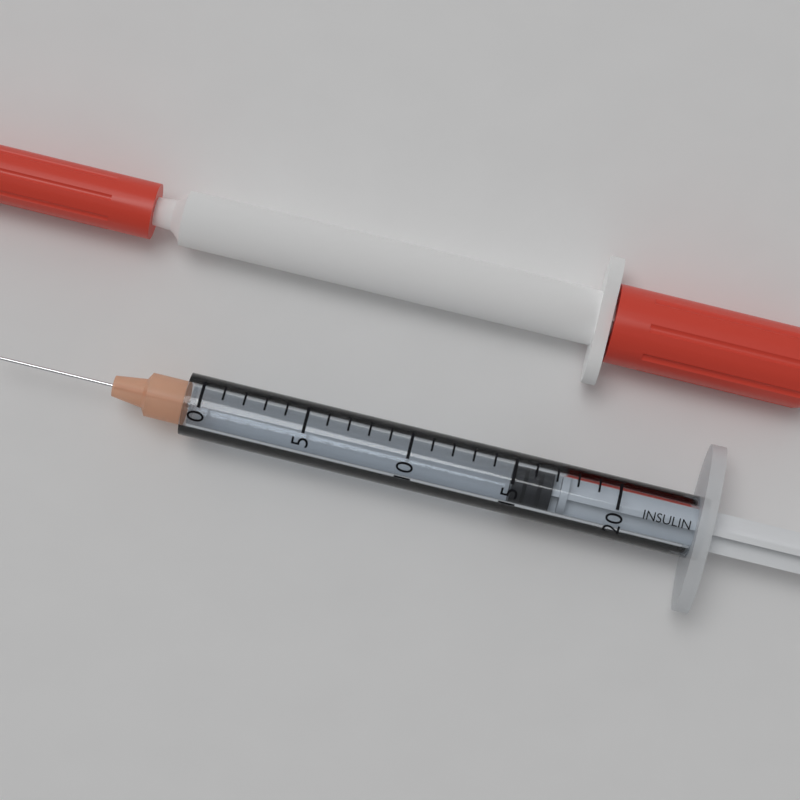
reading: 15 (no unit)
